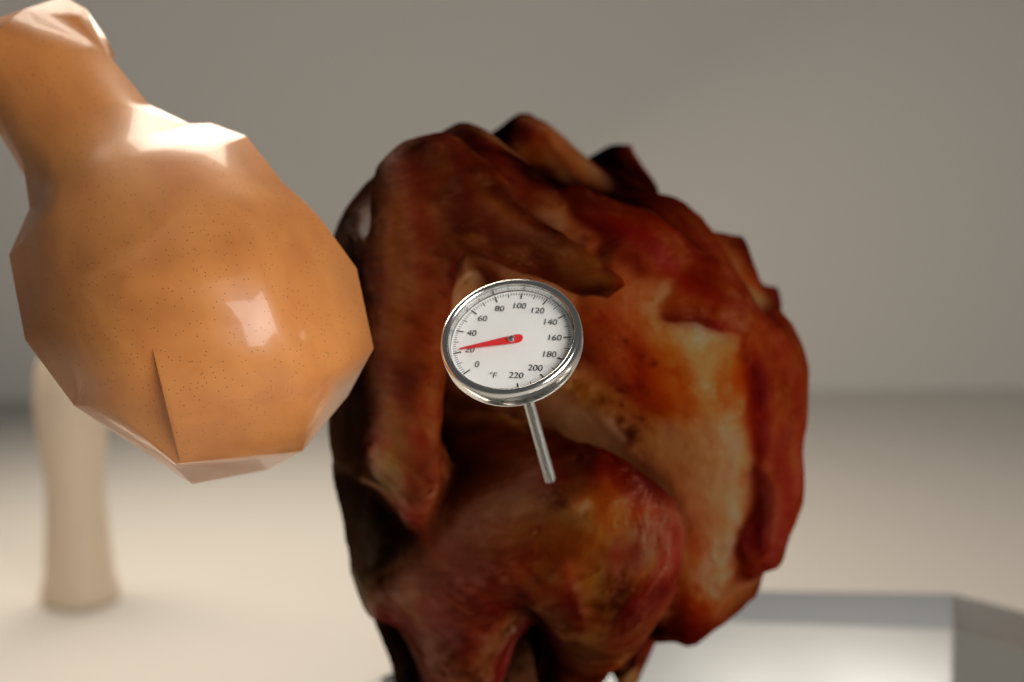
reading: 22 °F
